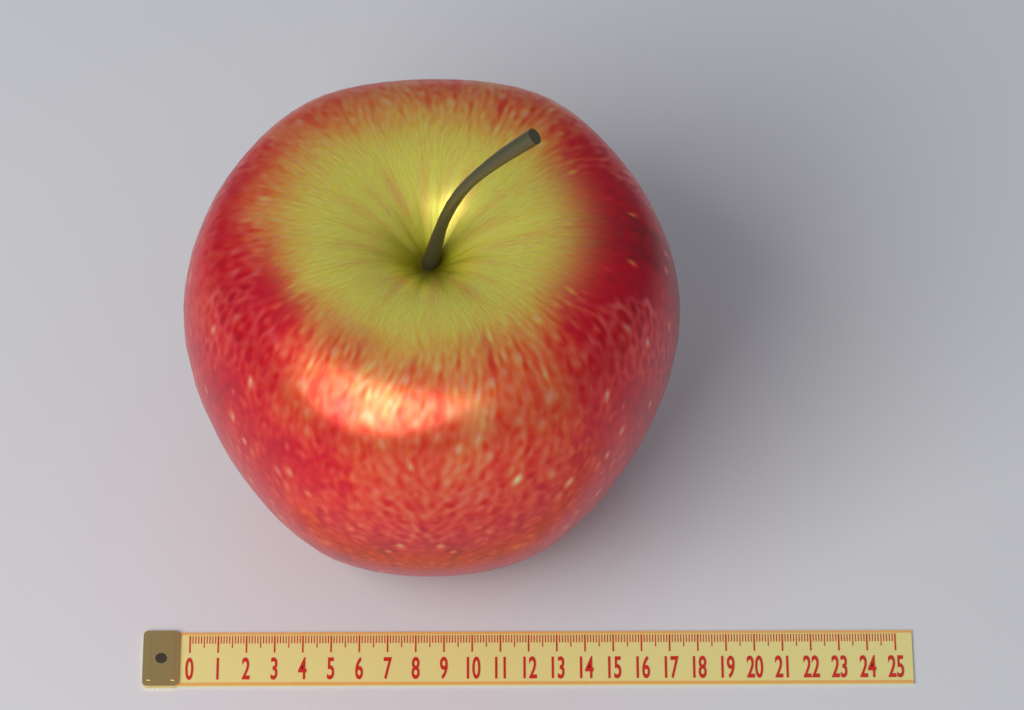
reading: 17.3 (no unit)
